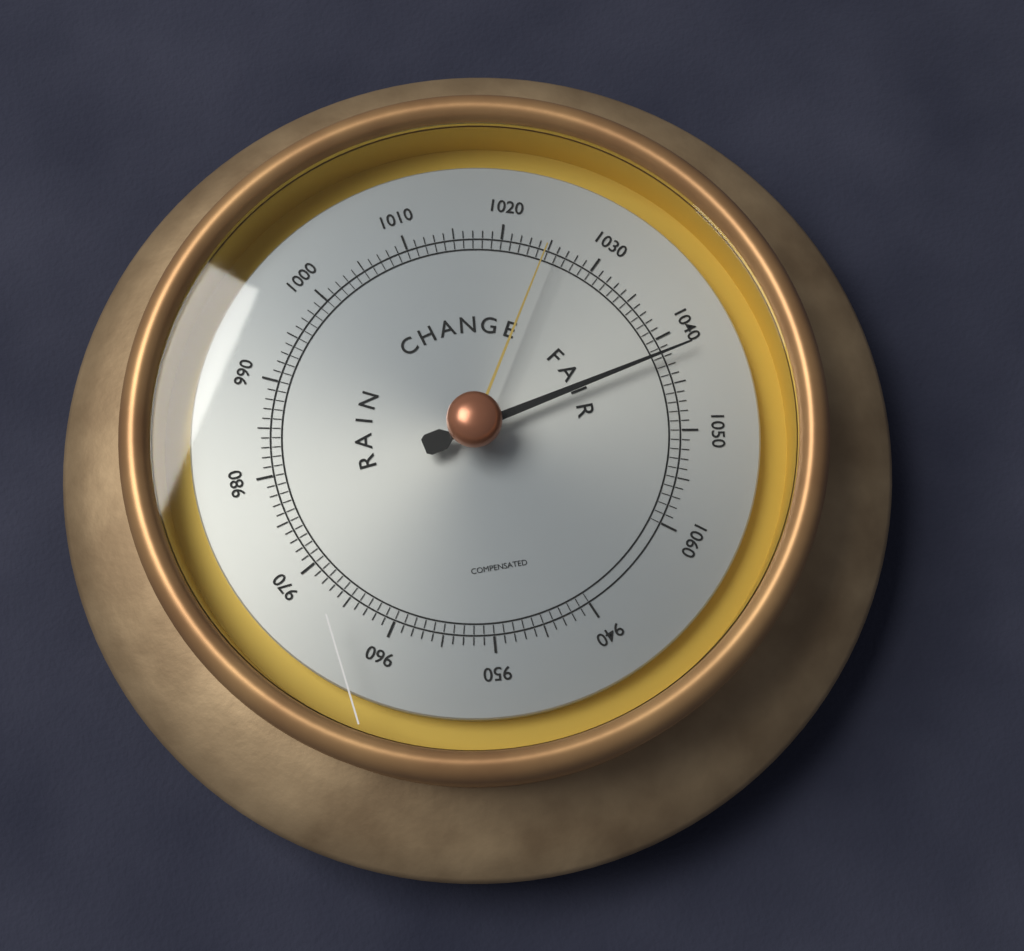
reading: 1042 (no unit)
